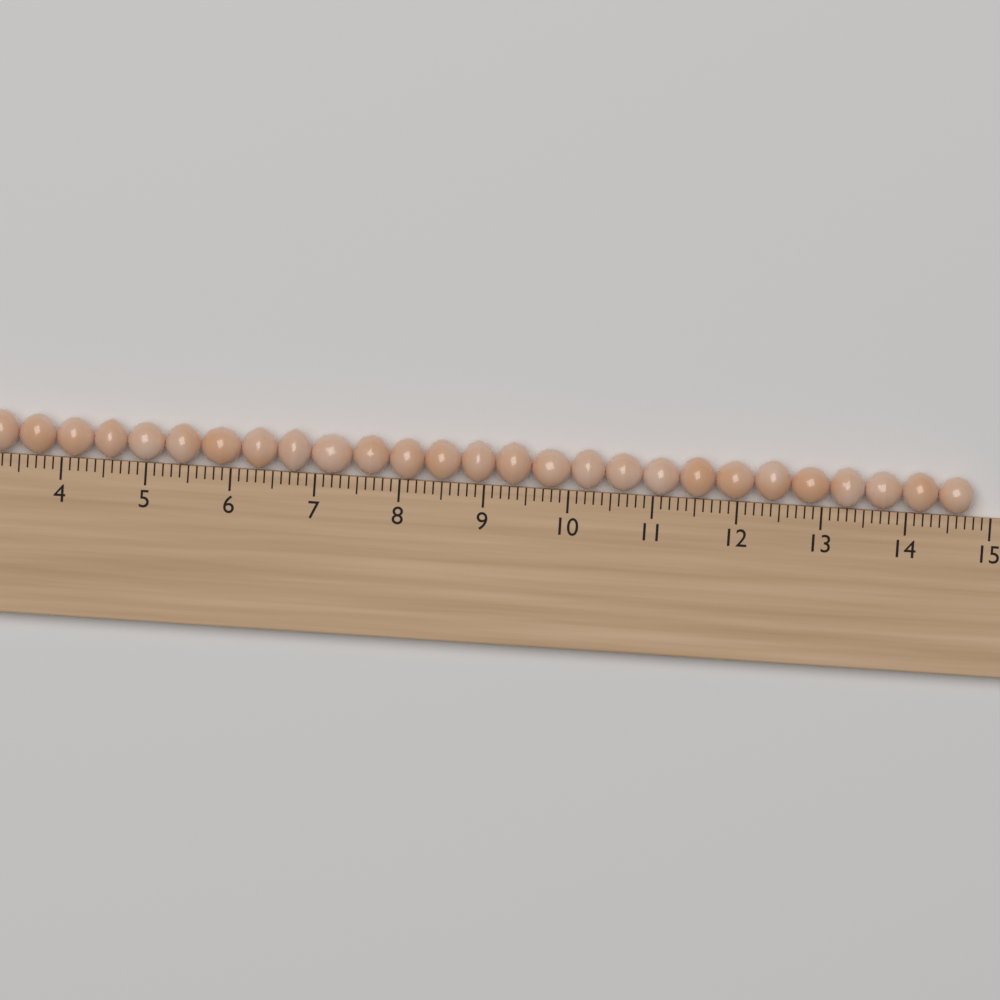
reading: 14.8 cm
